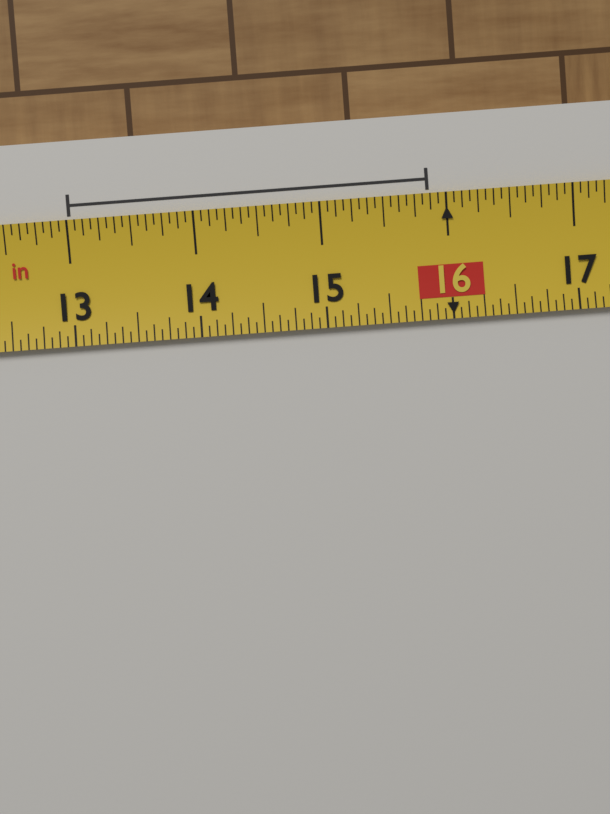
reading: 15.8750 in
